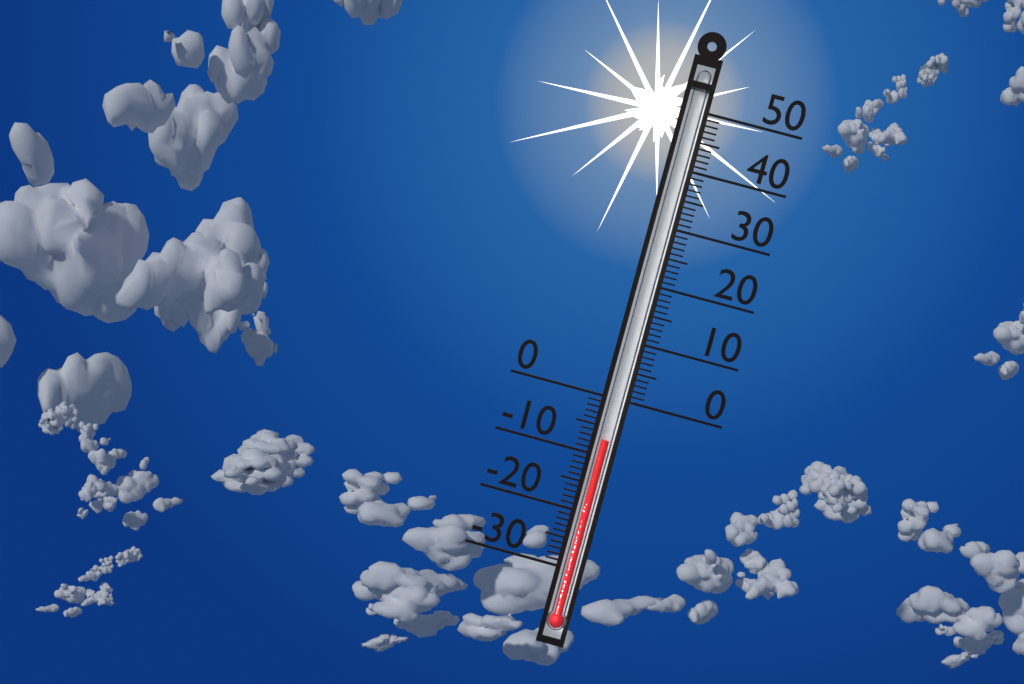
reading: -7 (no unit)
